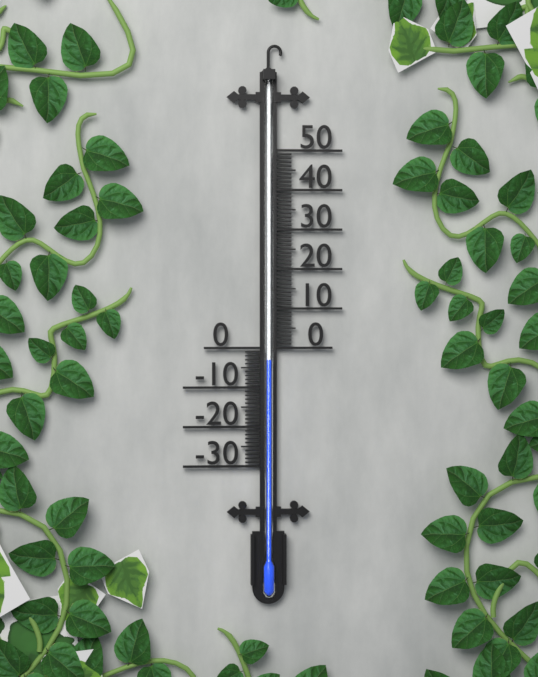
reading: -3 (no unit)
